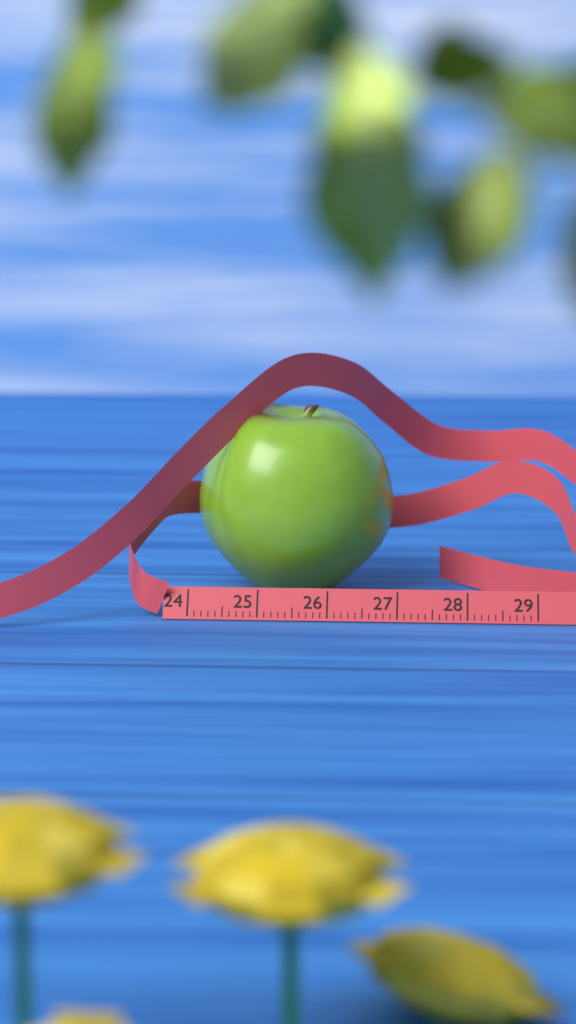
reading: 26.9 cm
